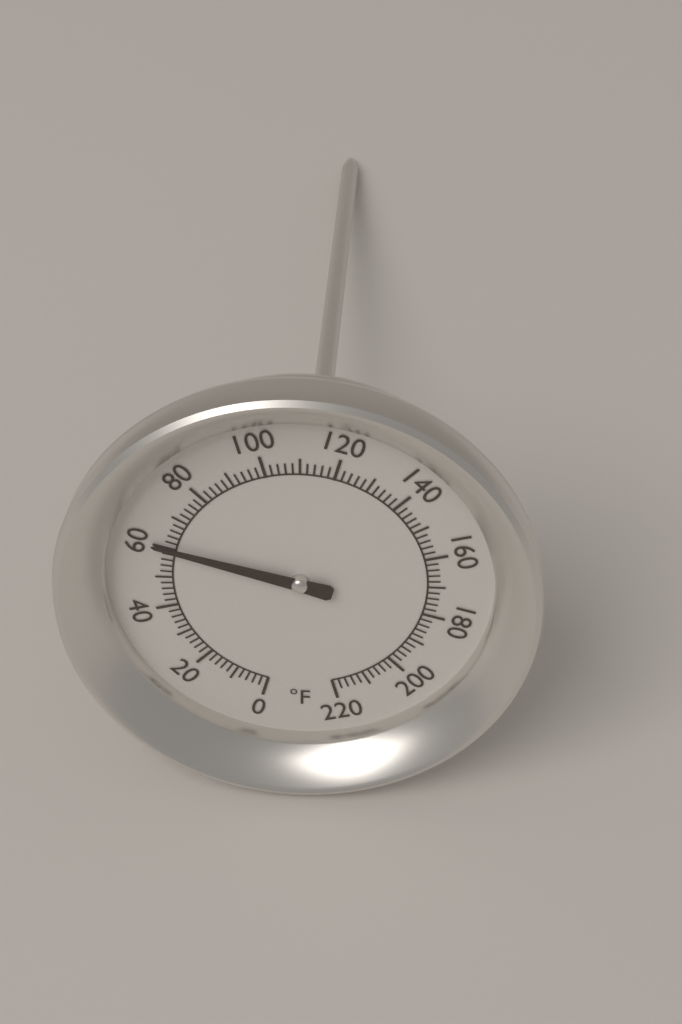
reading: 60 °F
